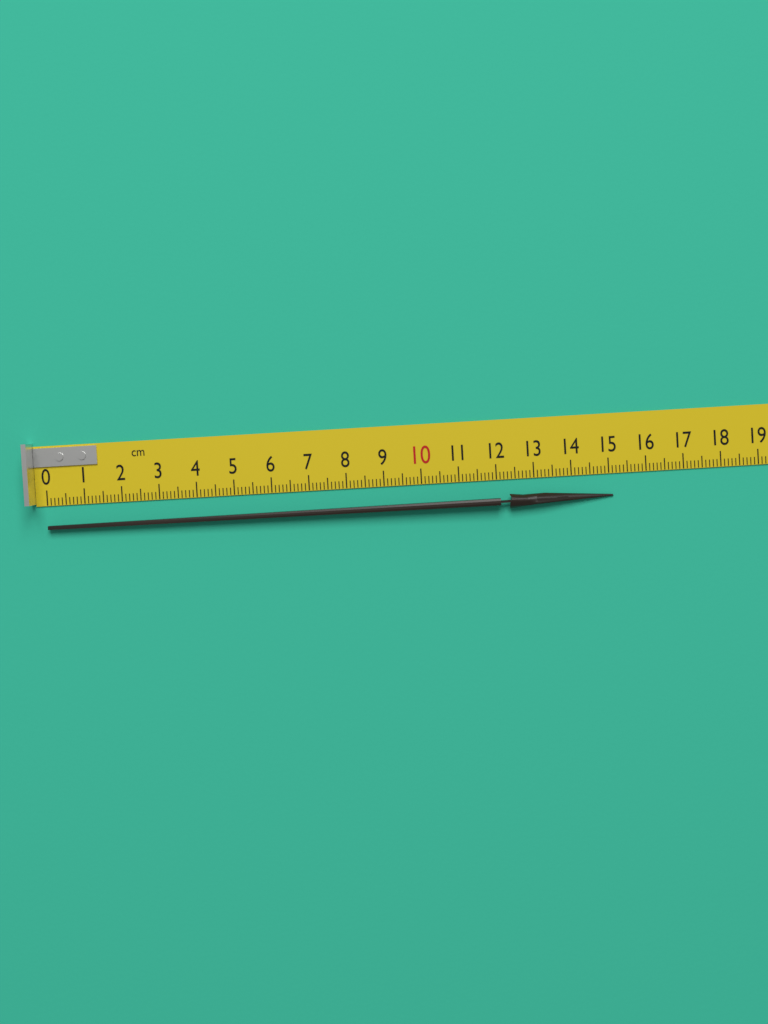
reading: 15.1 cm
